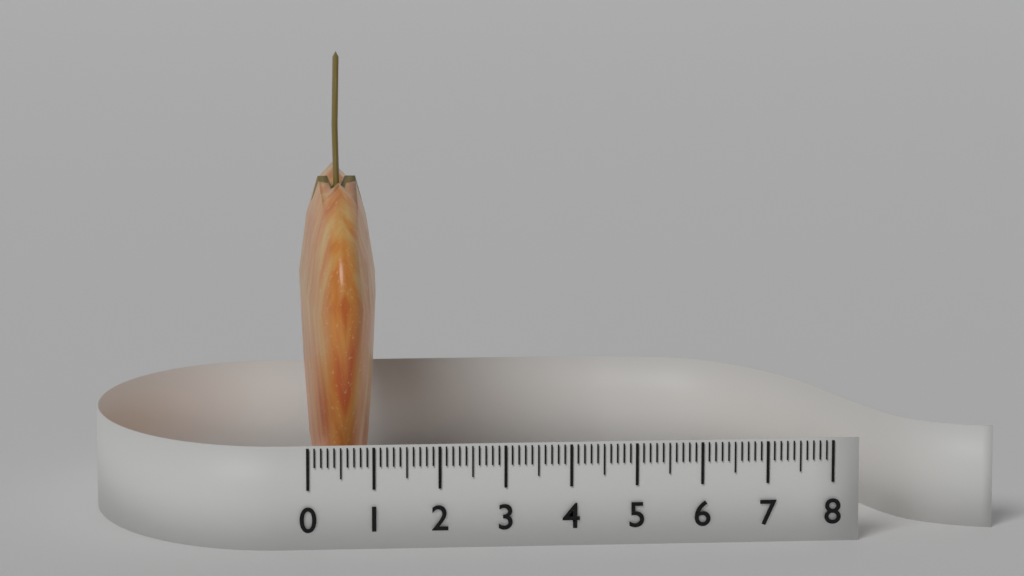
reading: 1.2 (no unit)
